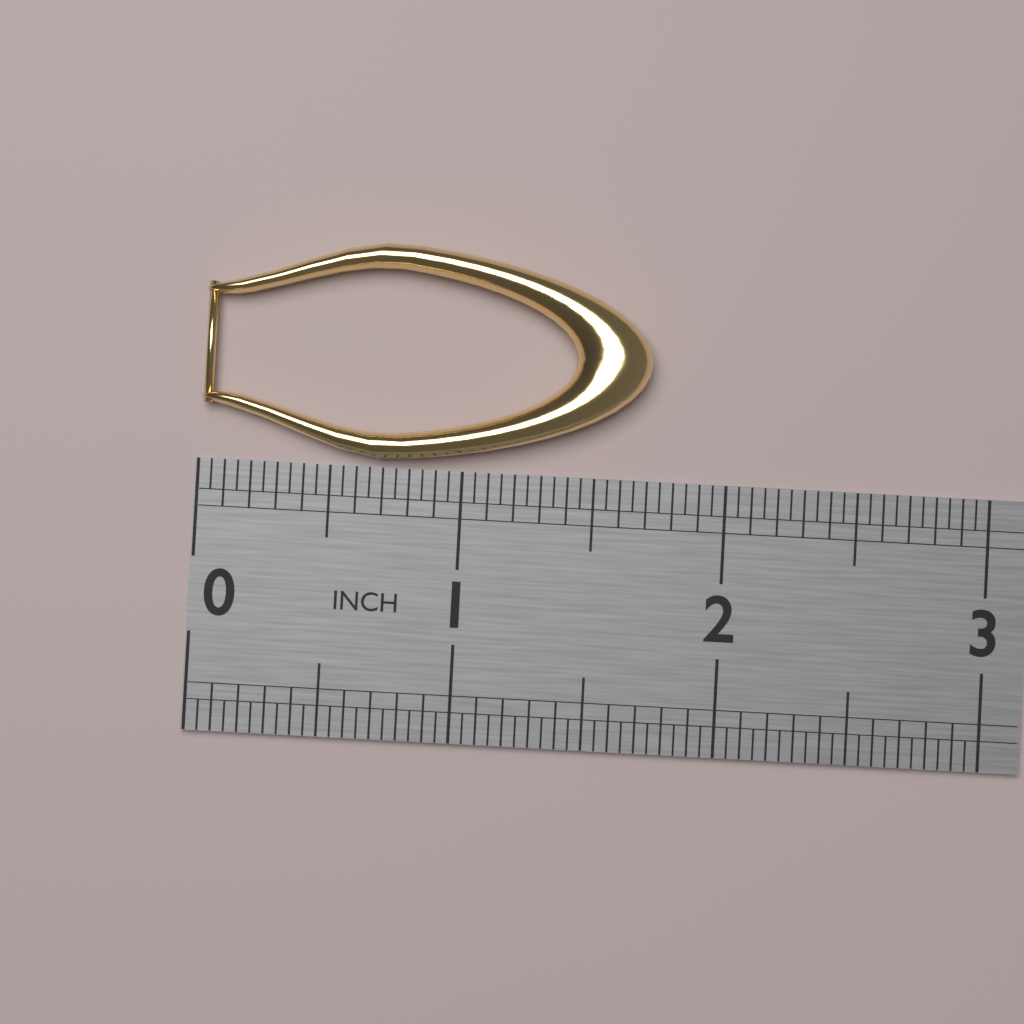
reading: 1.70 in
